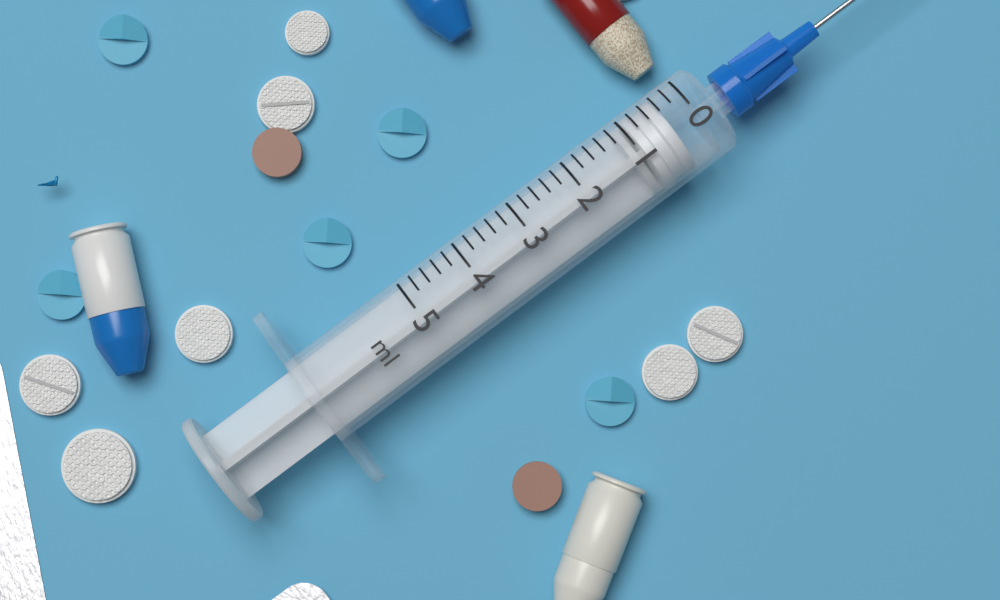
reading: 0.4 ml
